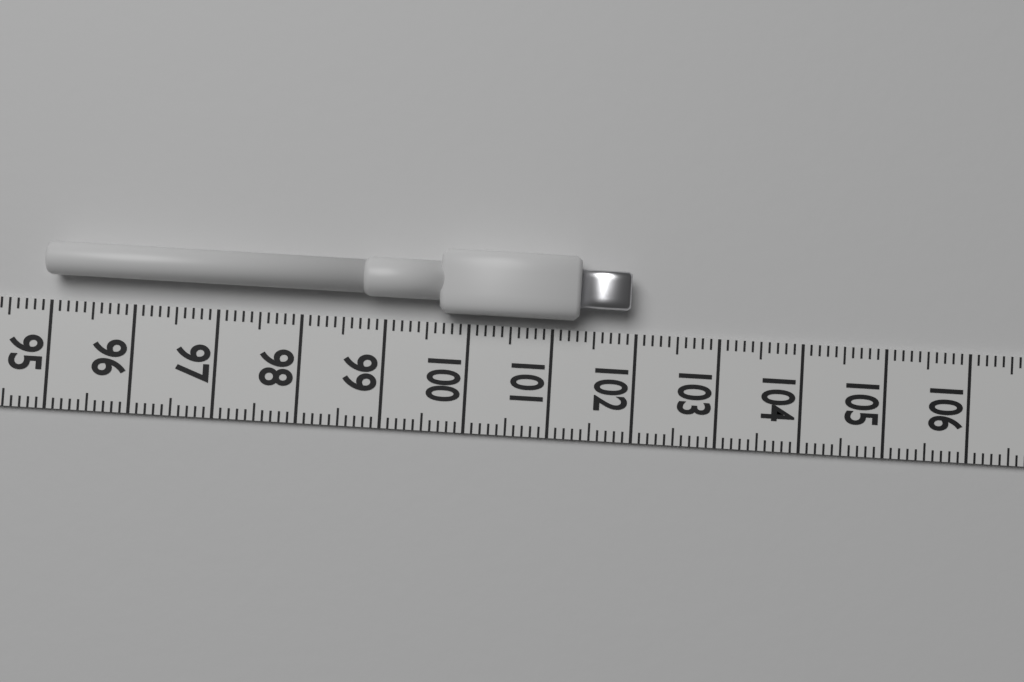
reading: 101.9 (no unit)
